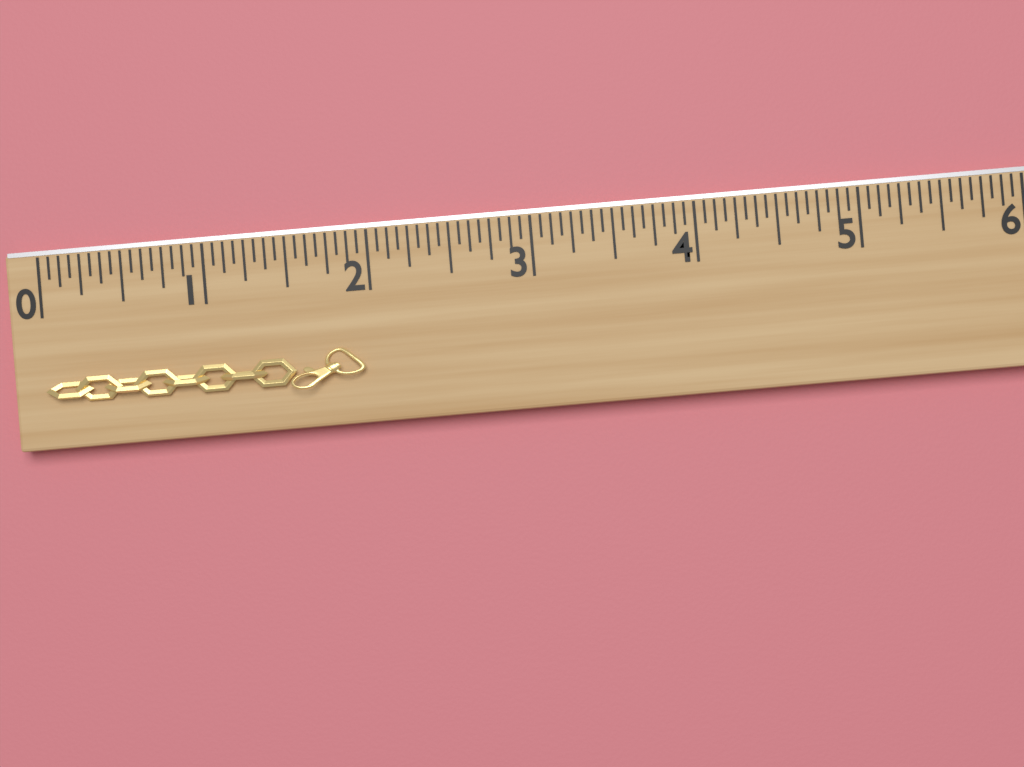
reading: 1.9375 (no unit)
